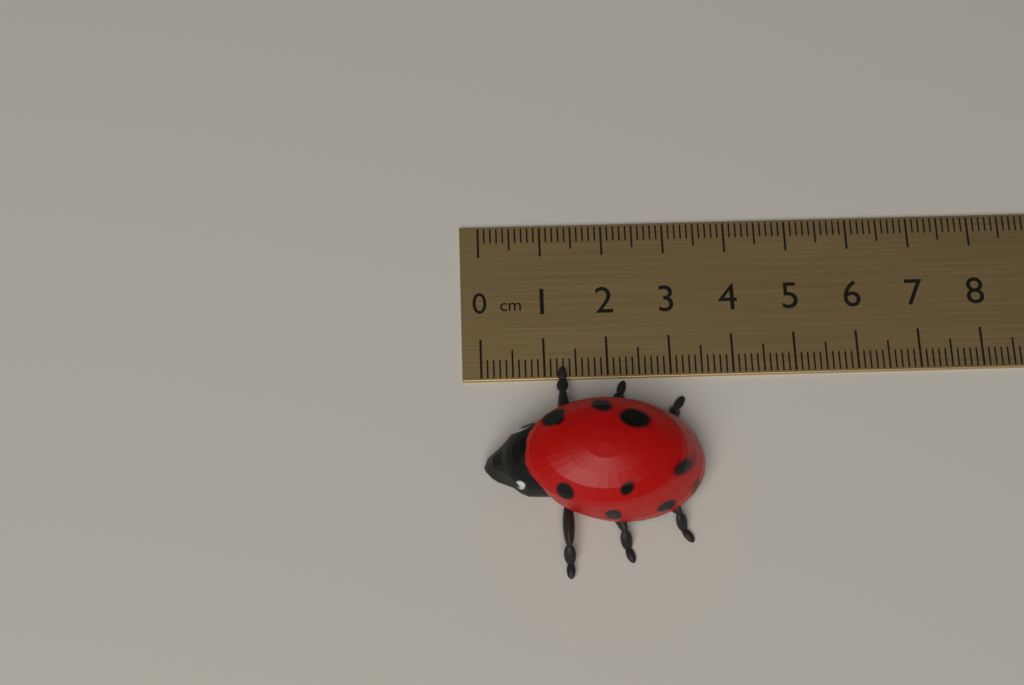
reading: 3.4 cm
